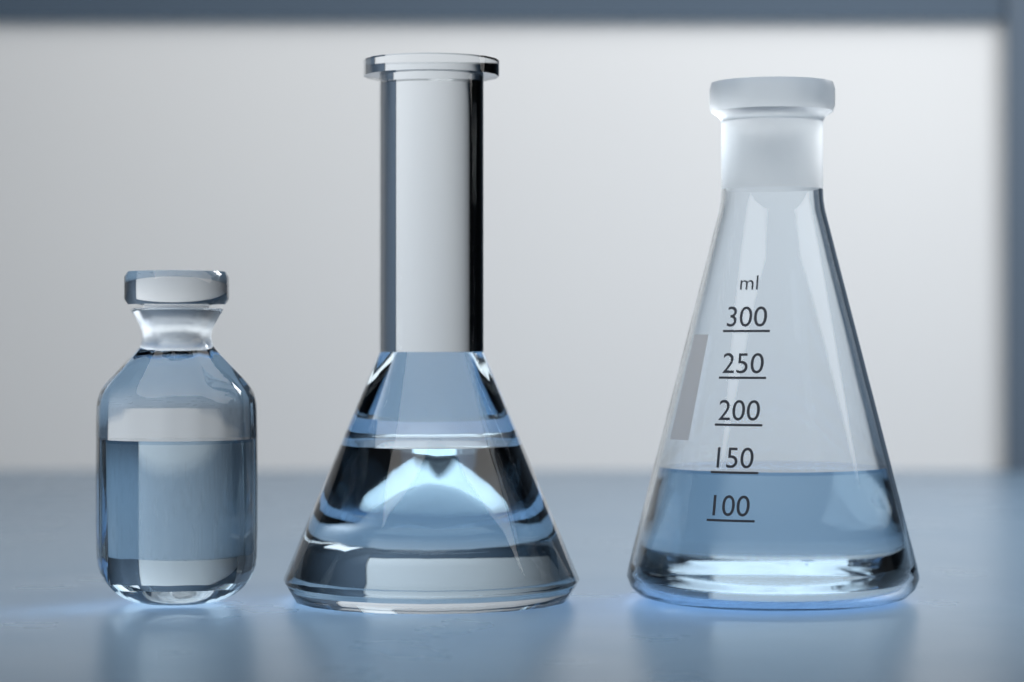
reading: 150 ml
